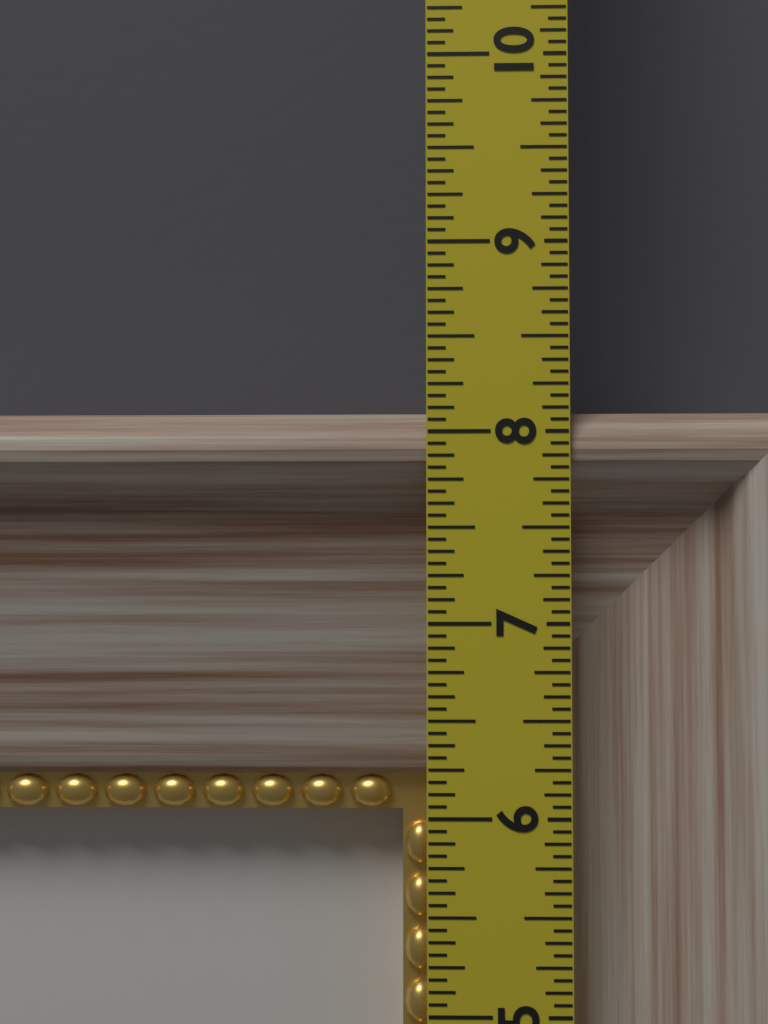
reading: 8.1250 in
